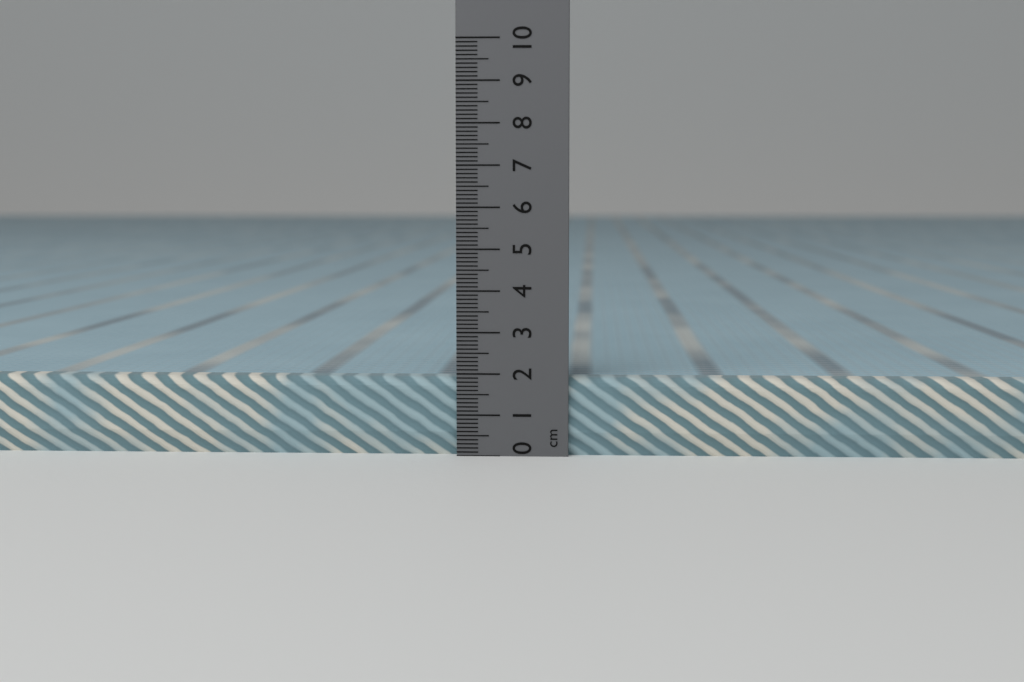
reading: 1.9 cm
